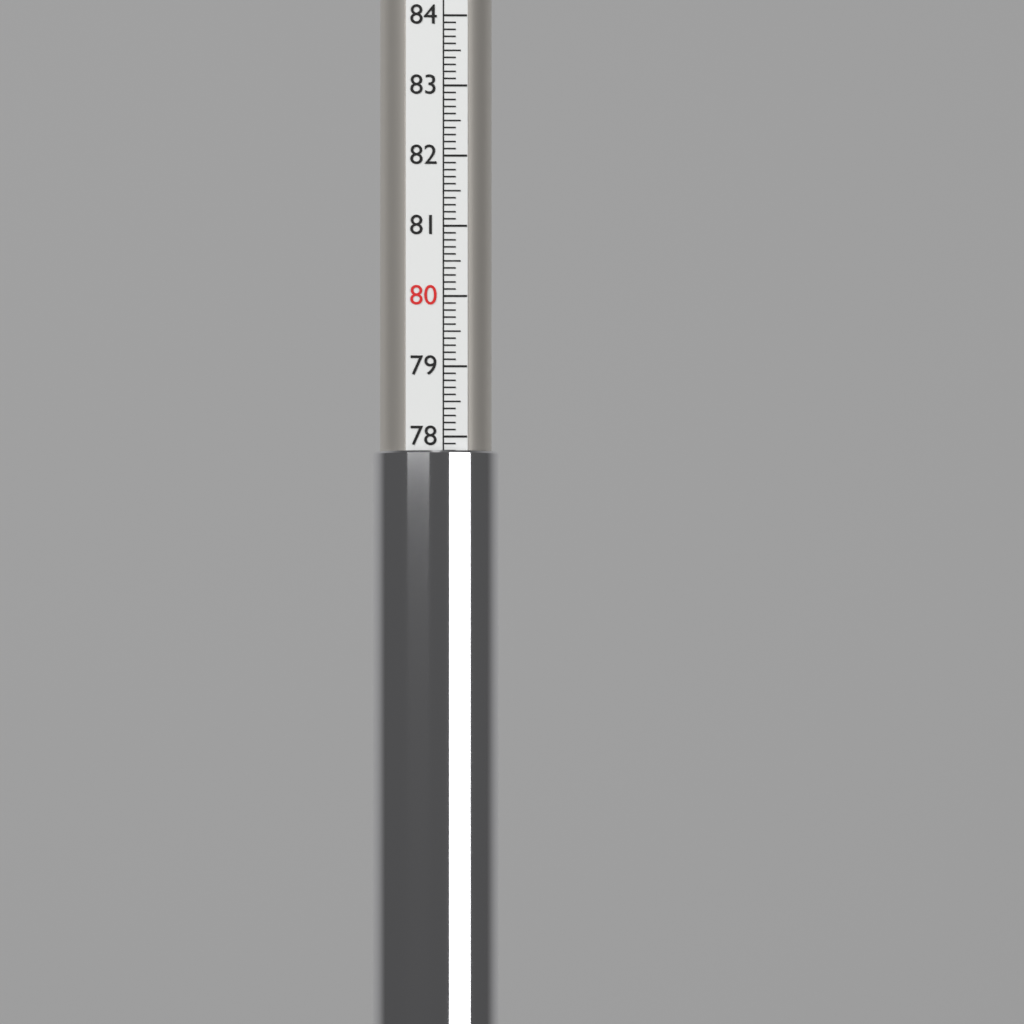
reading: 77.8 (no unit)
